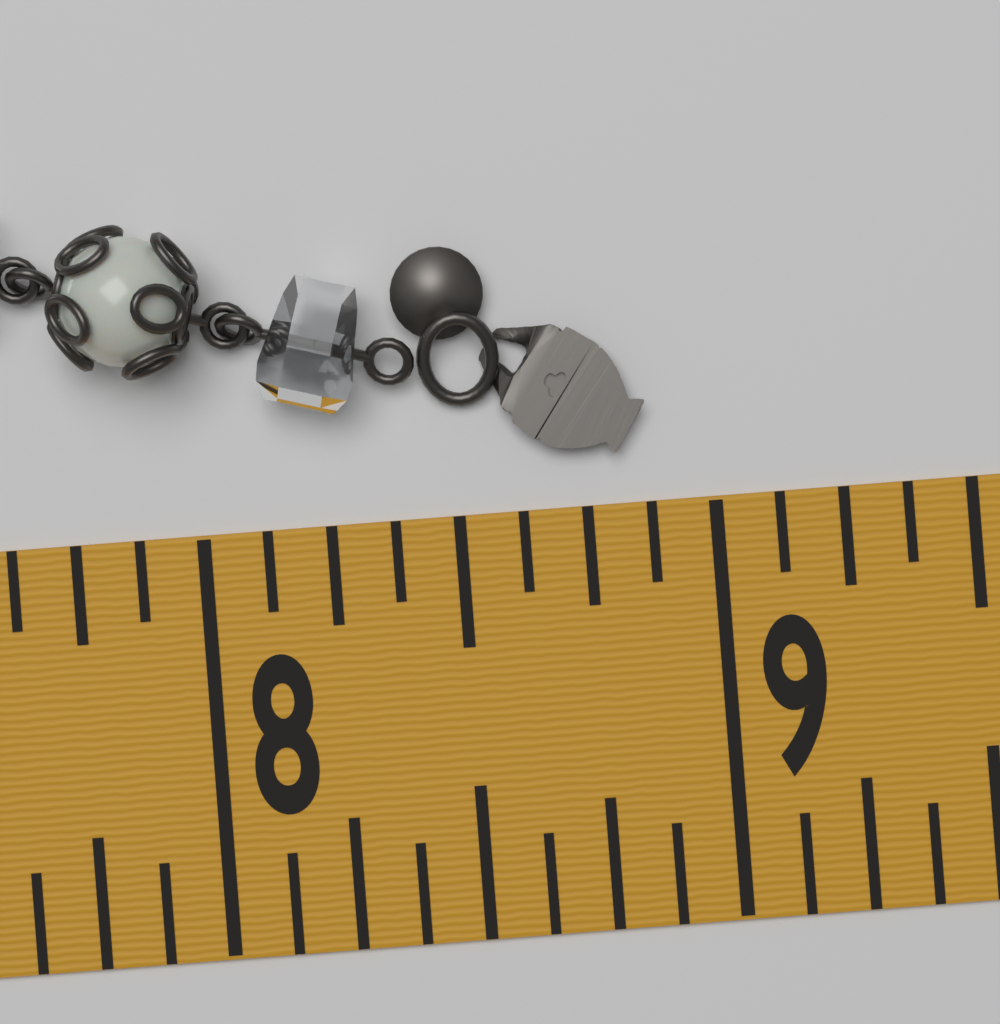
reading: 8.875 in
